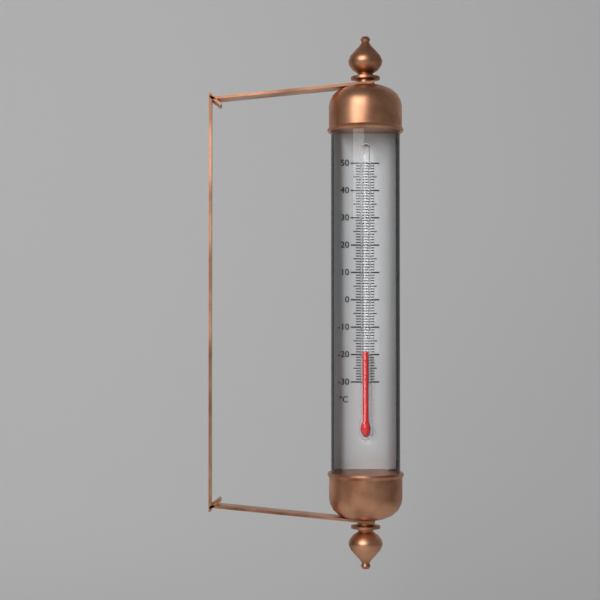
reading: -19 °C
